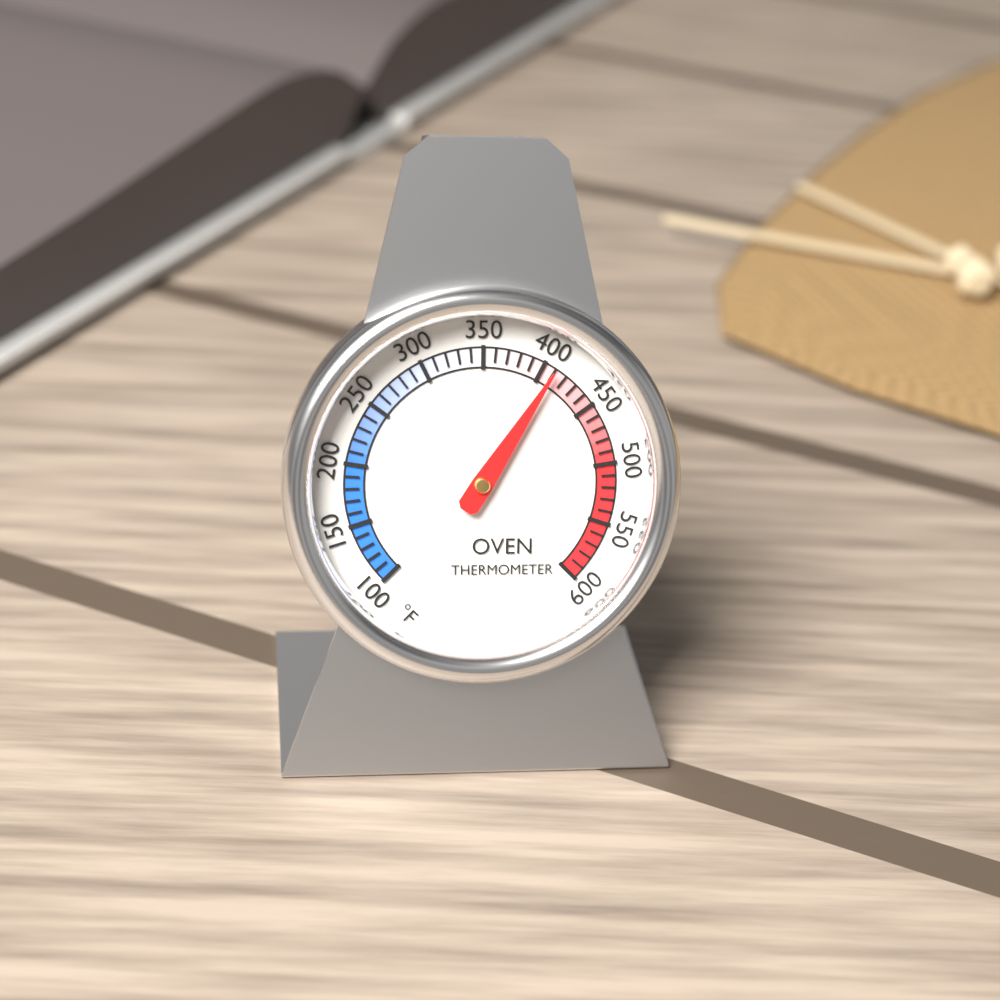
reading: 410 °F
